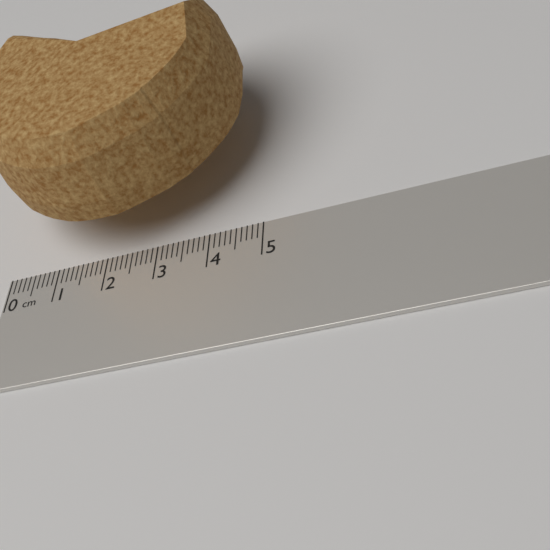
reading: 4.9 cm
